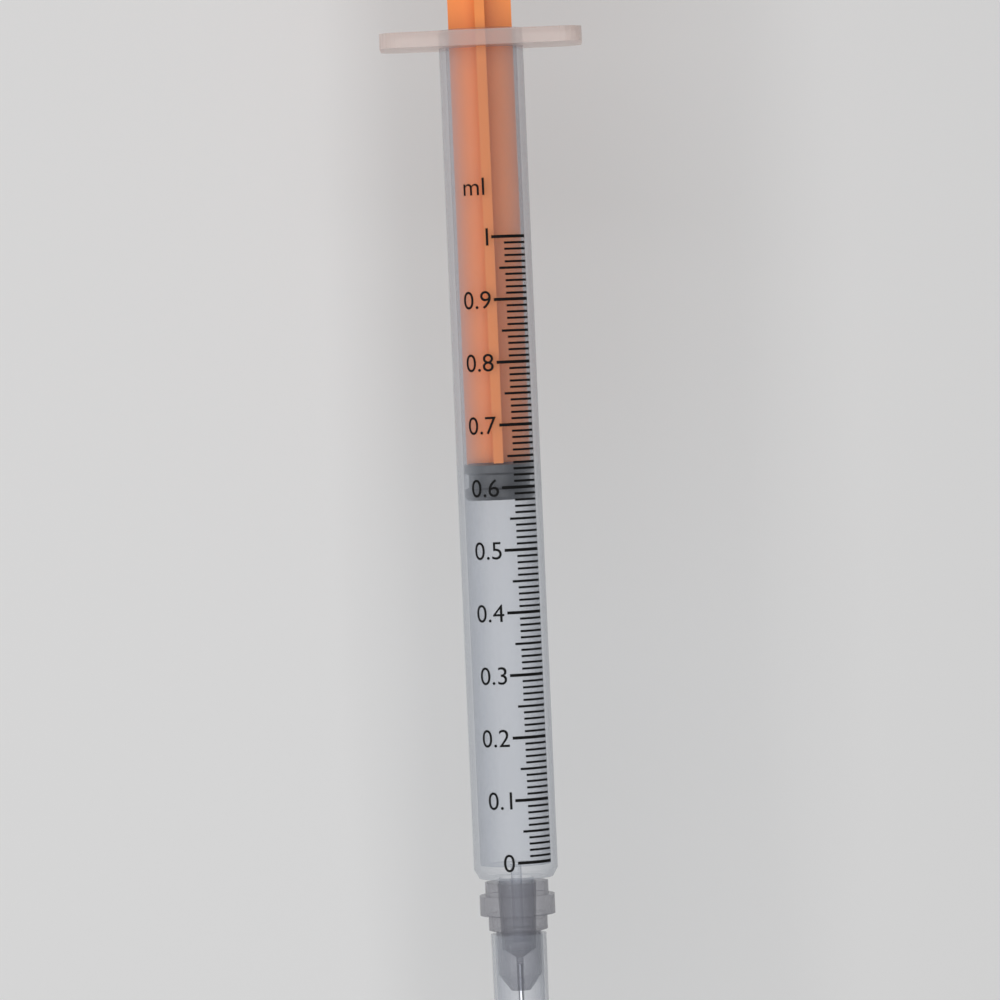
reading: 0.58 ml
